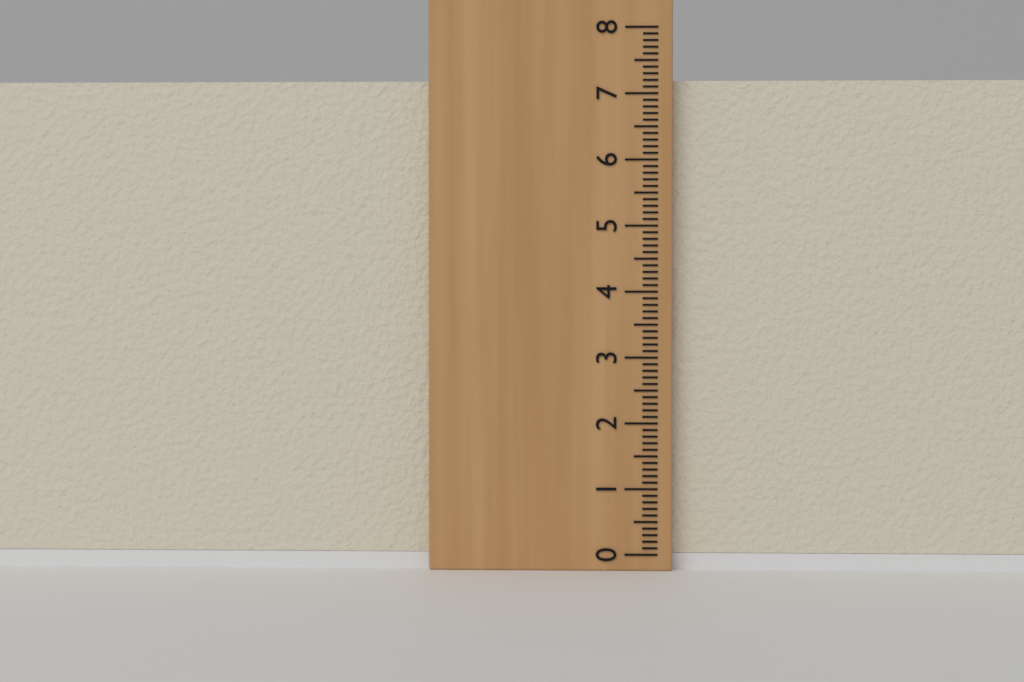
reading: 7.2 (no unit)
